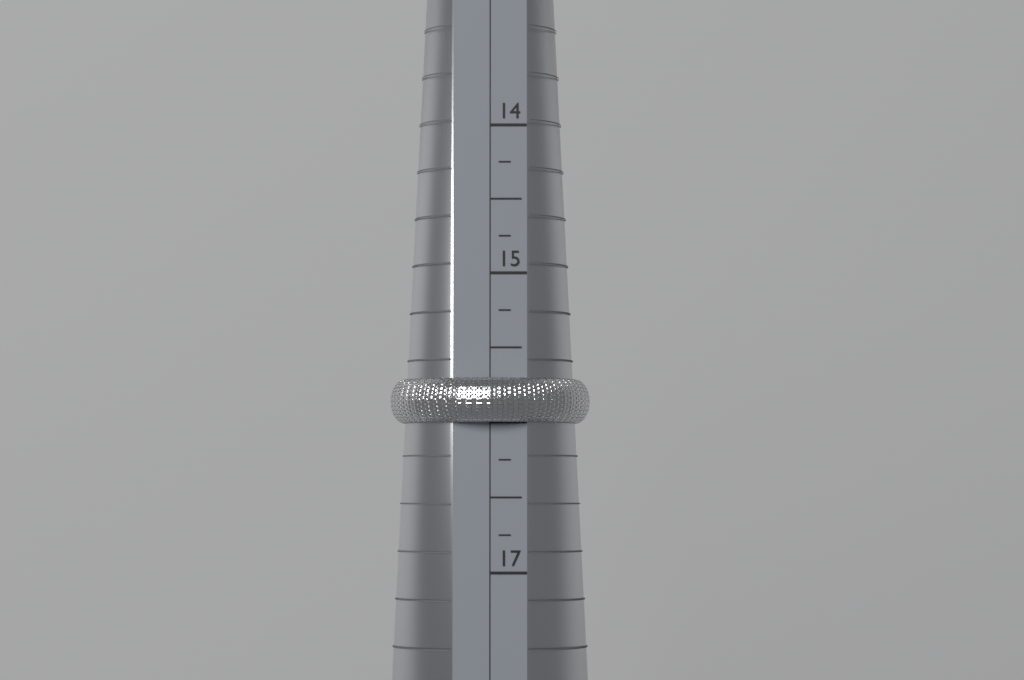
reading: 16.00 (no unit)
